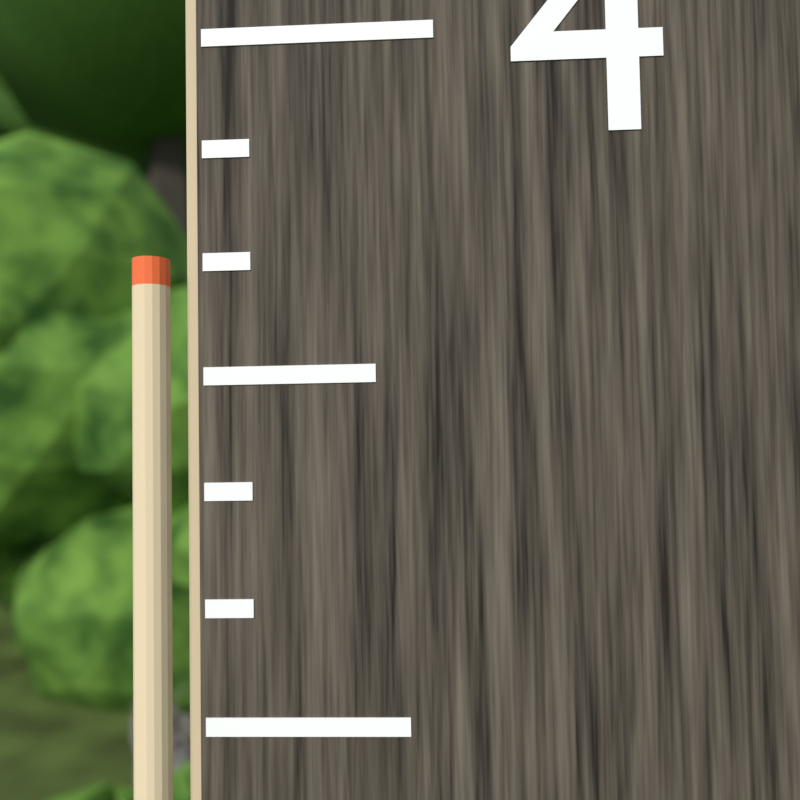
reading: 3.833333 (no unit)
